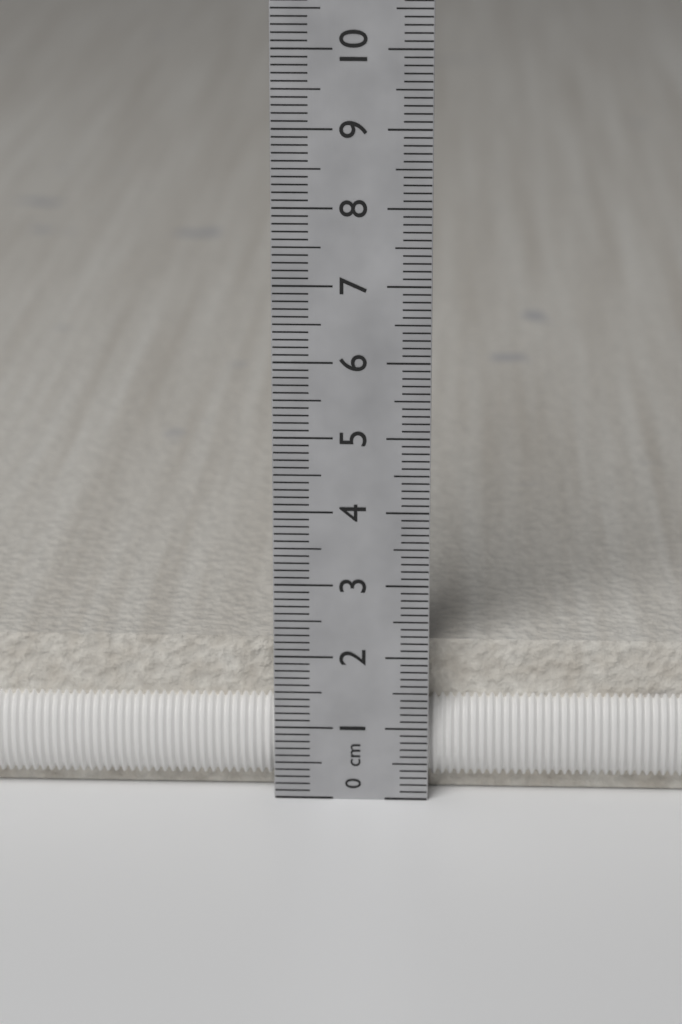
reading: 2.1 cm
